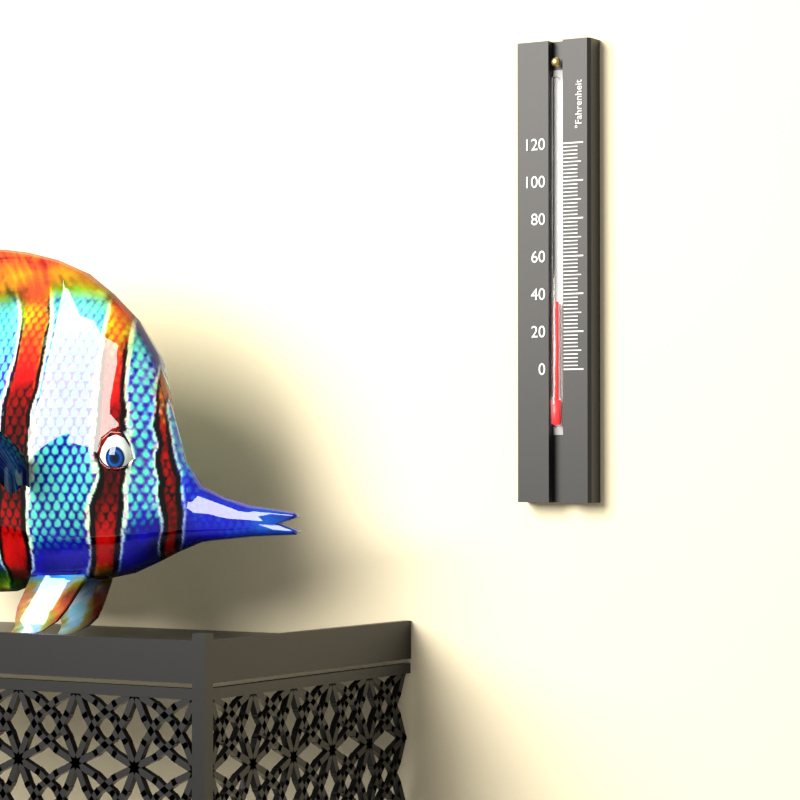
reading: 36 °F
